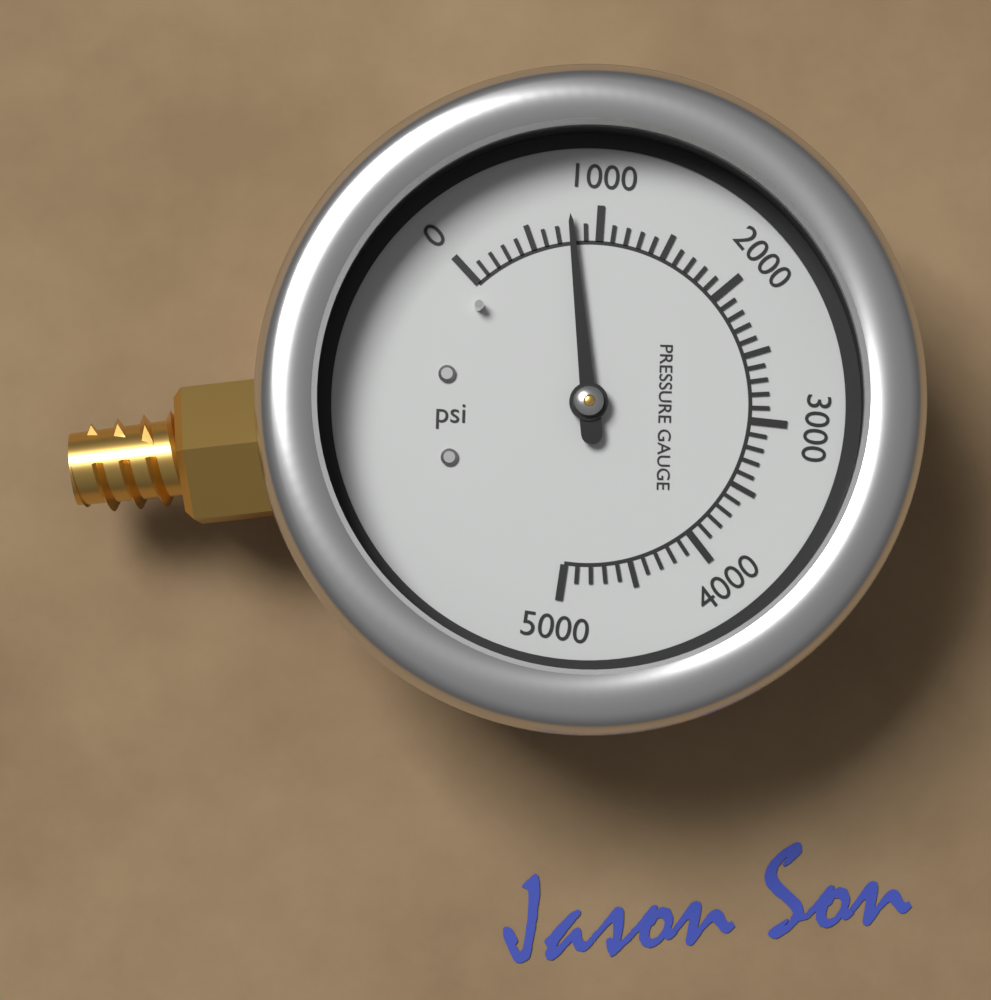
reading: 800 psi
